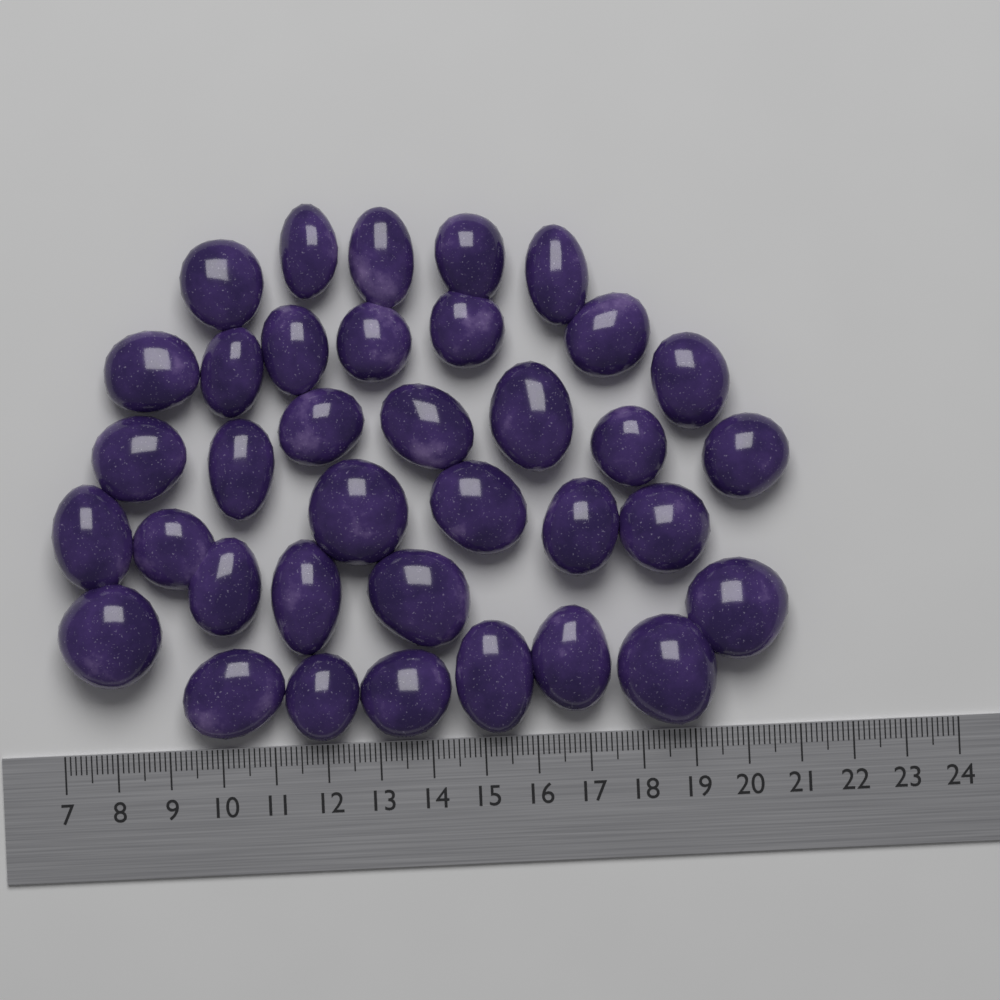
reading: 21.0 (no unit)
